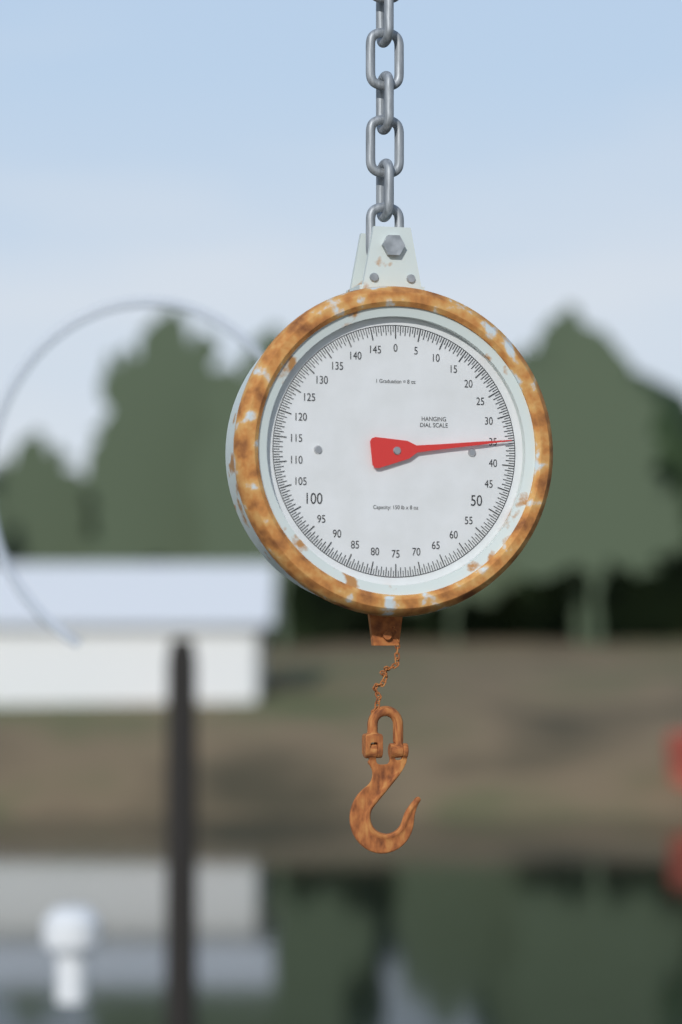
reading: 35.0 lb
